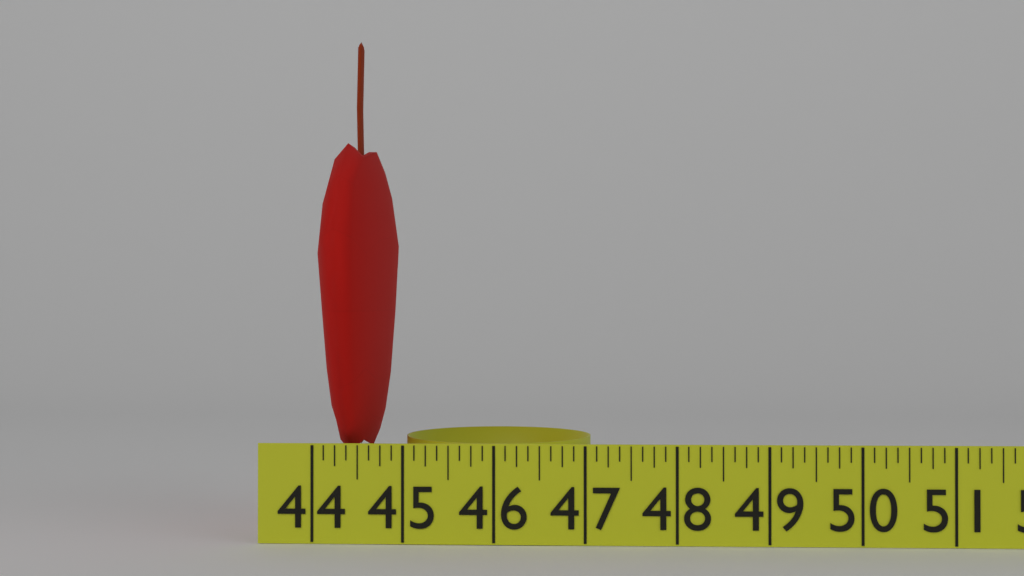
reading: 44.750 in
